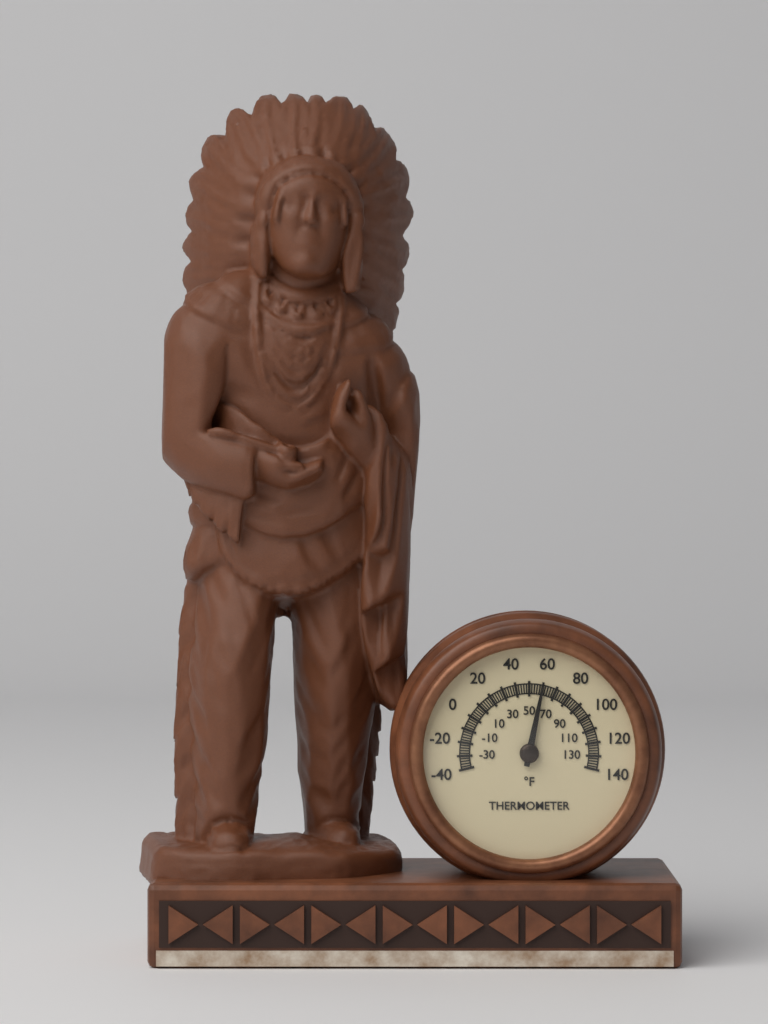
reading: 60 °F
